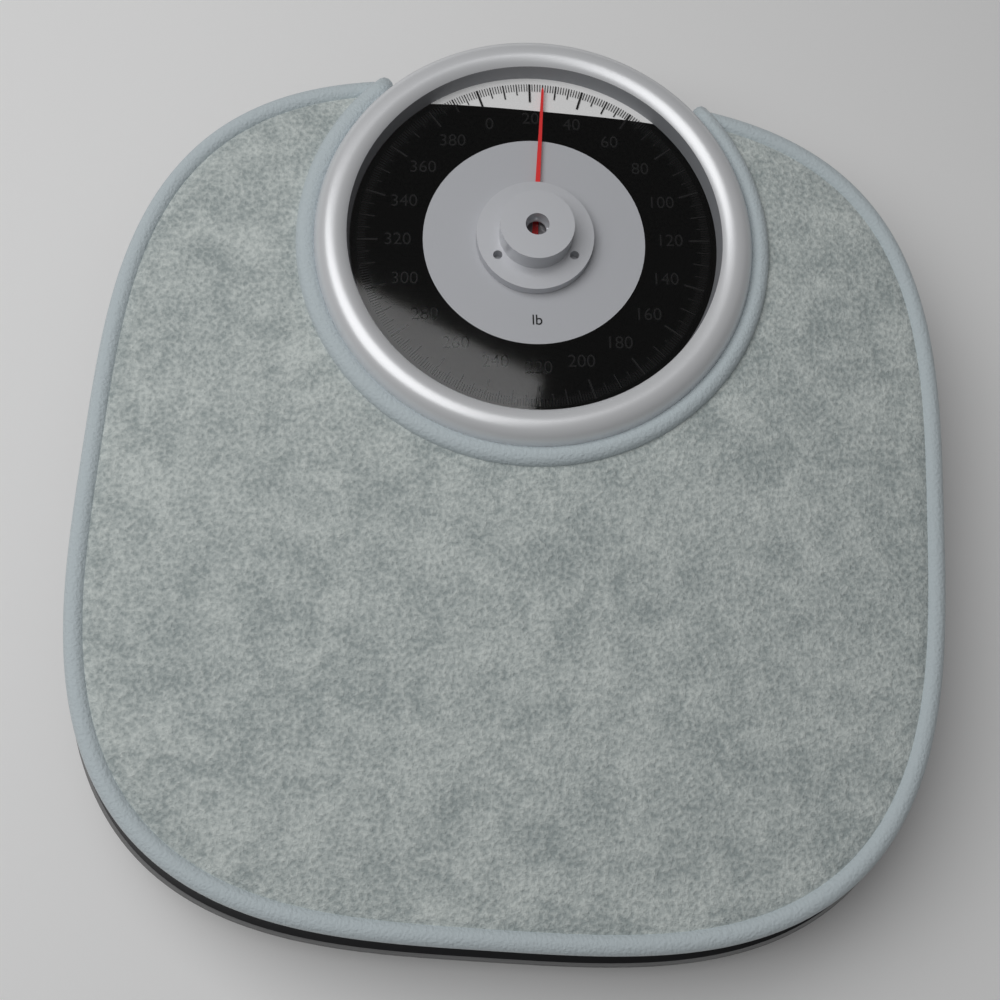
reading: 25 lb
